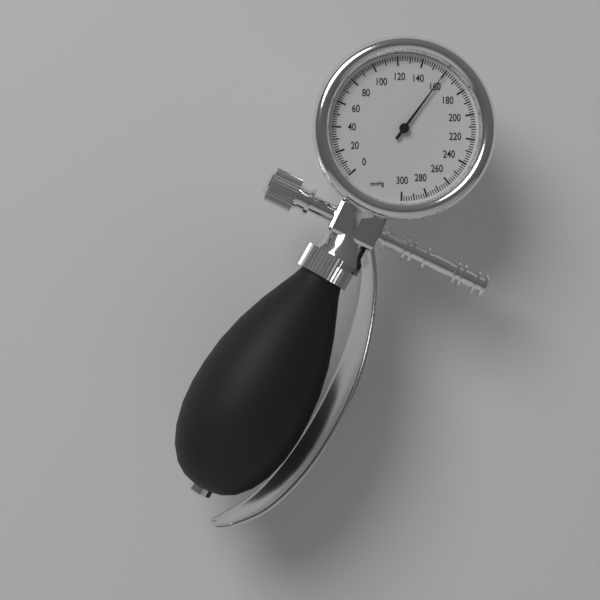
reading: 160 mmHg
